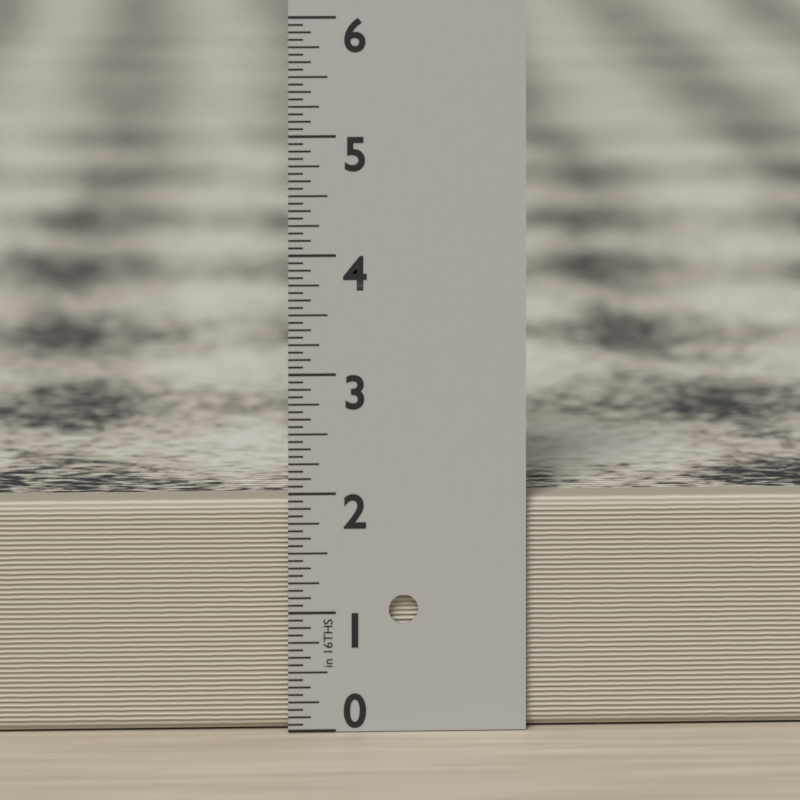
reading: 1.9375 in
